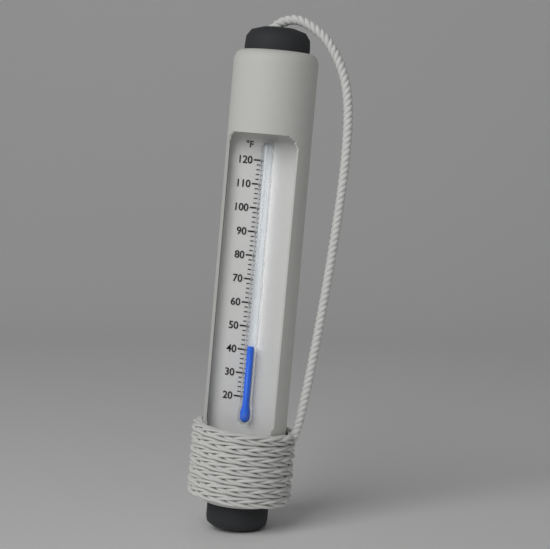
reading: 42 °F
